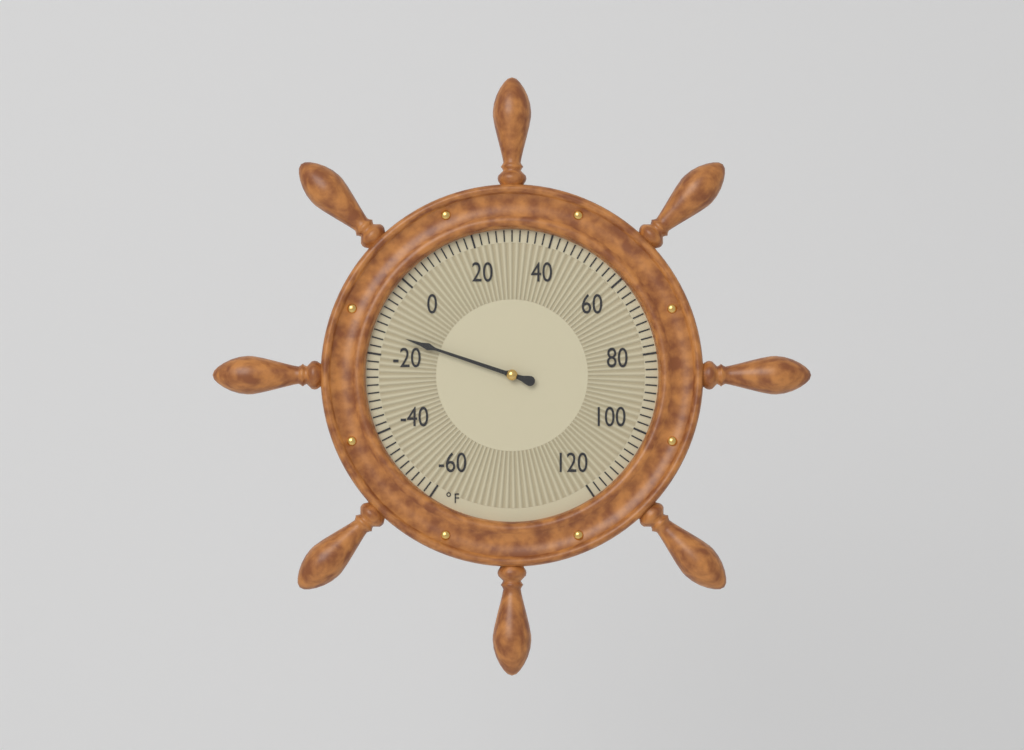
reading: -14 °F
